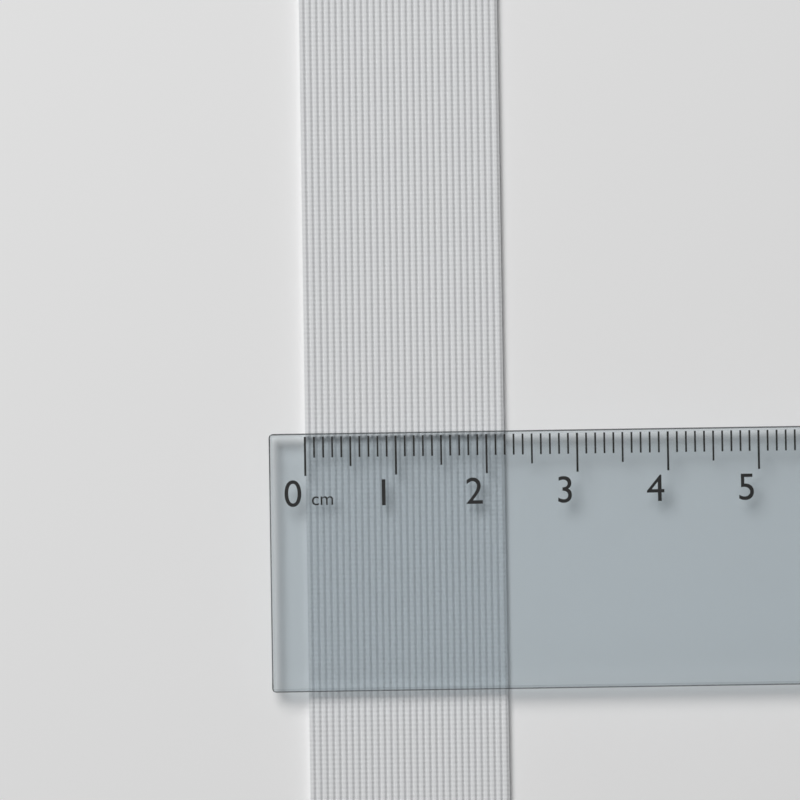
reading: 2.2 cm
